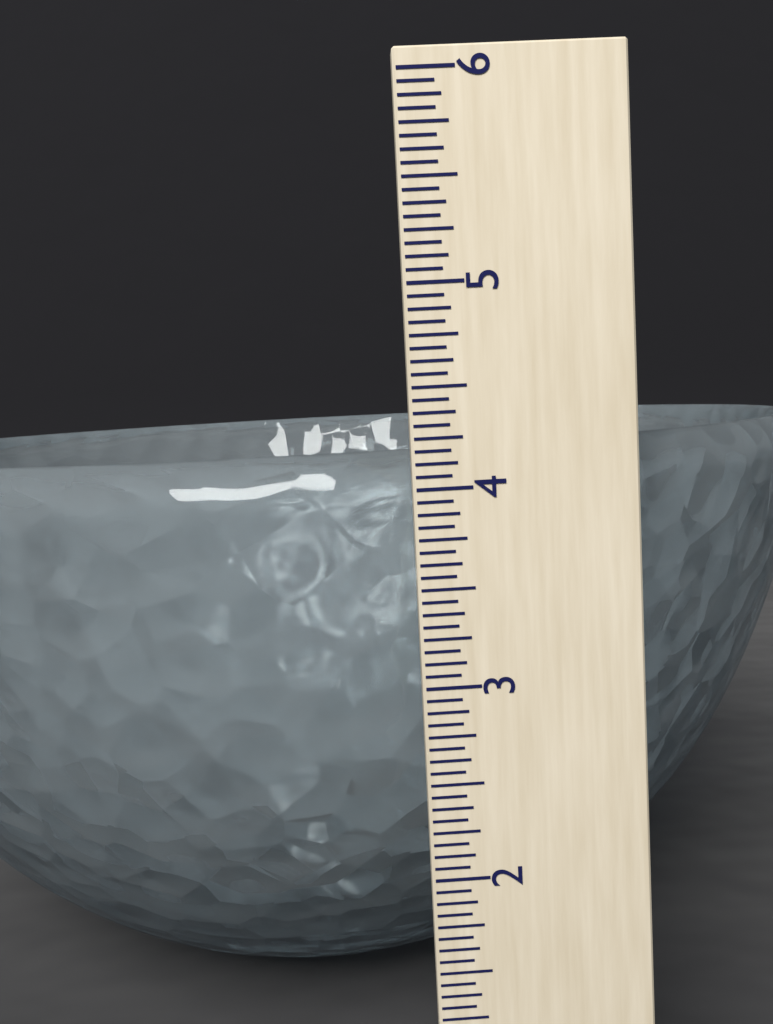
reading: 4.1875 (no unit)
